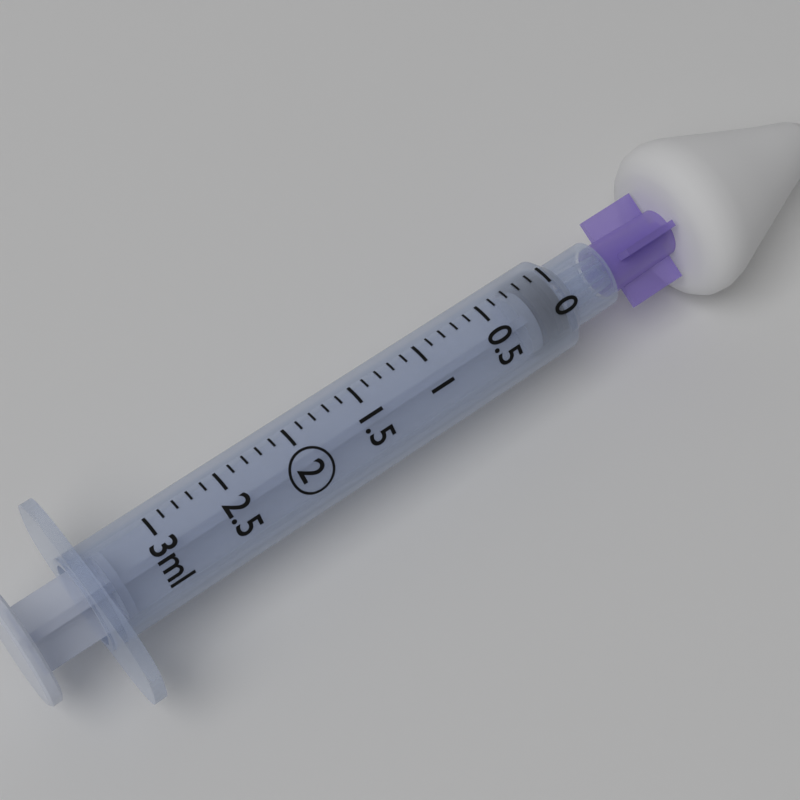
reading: 0.0 ml
